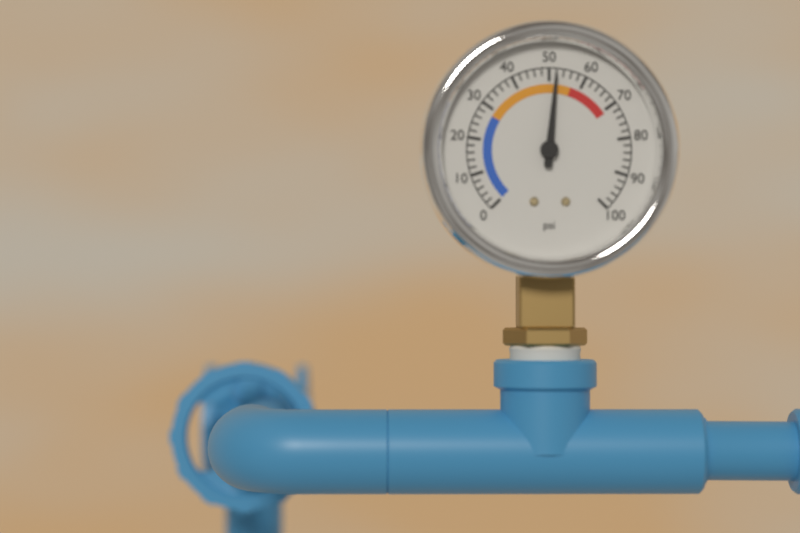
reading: 52 psi
